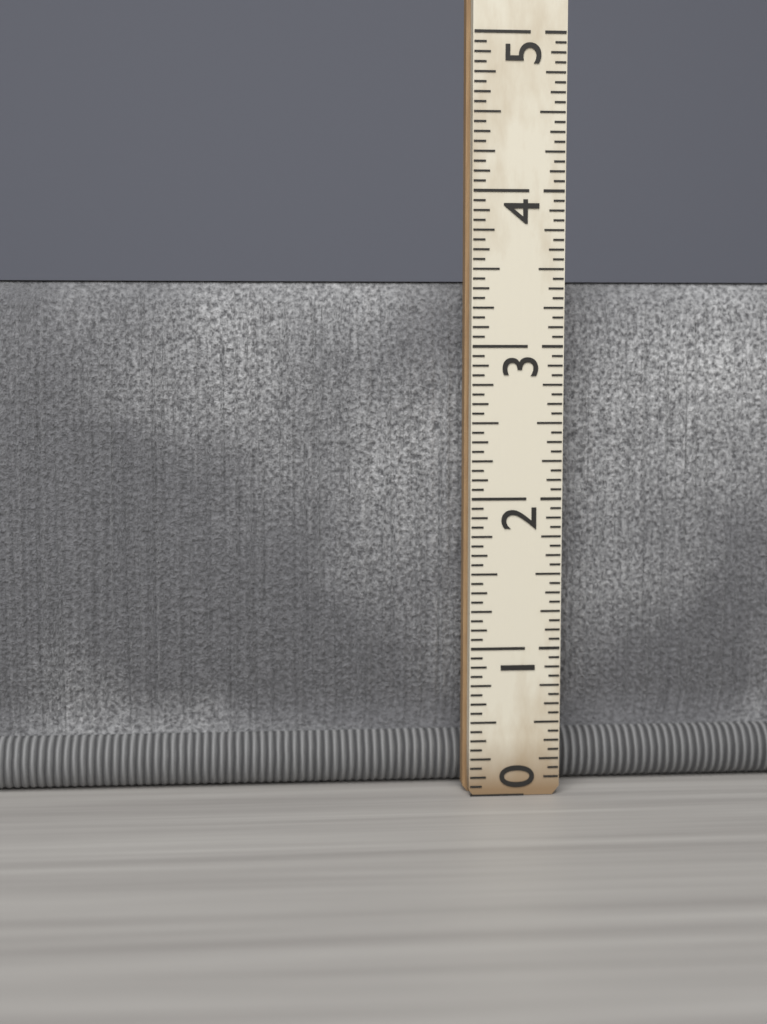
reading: 3.4375 (no unit)
